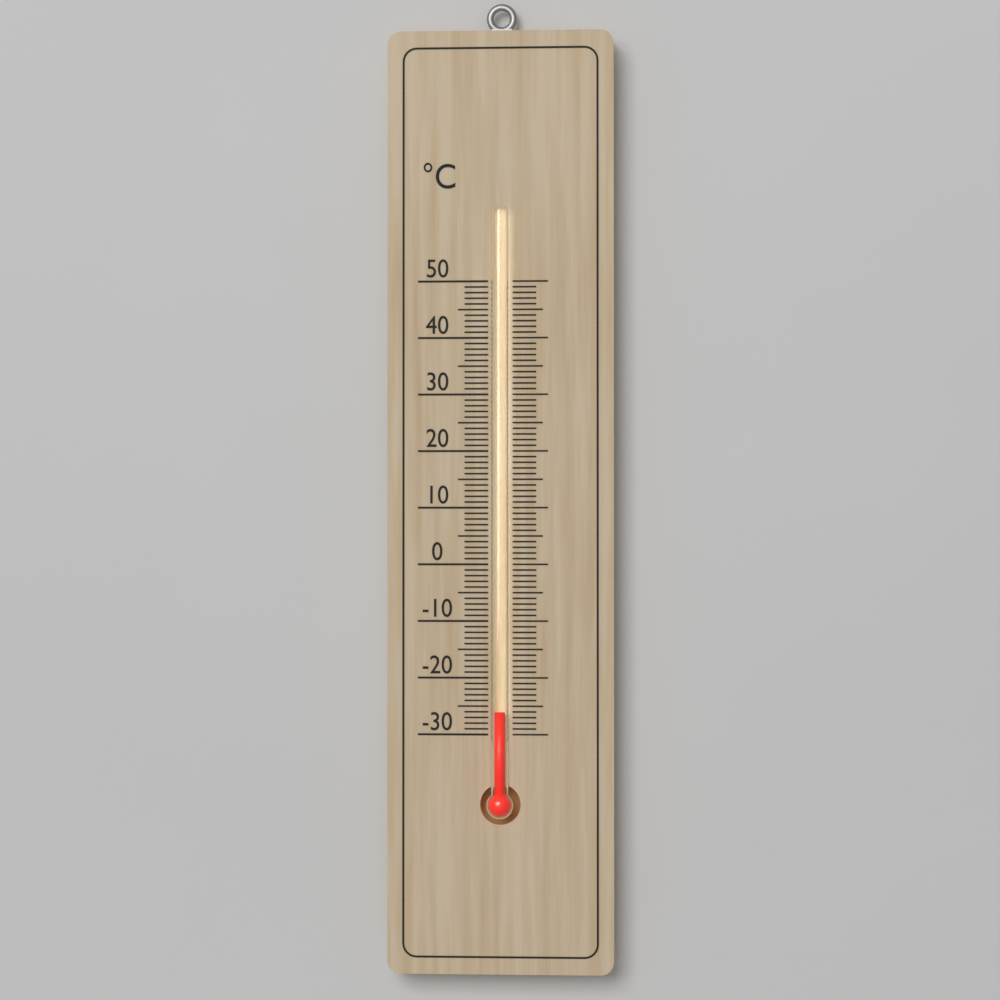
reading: -26 °C
